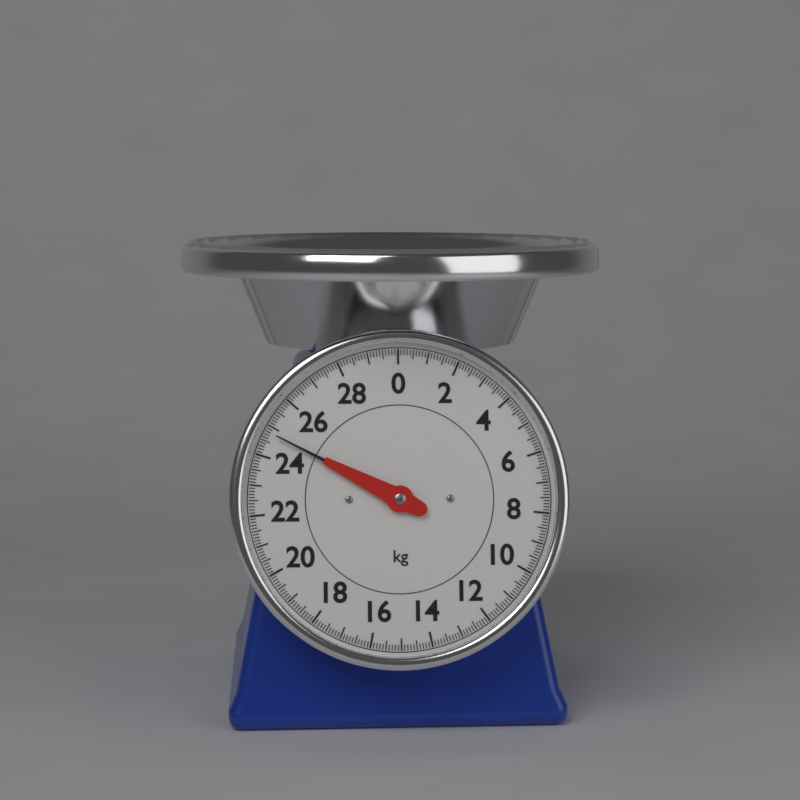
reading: 24.8 kg
